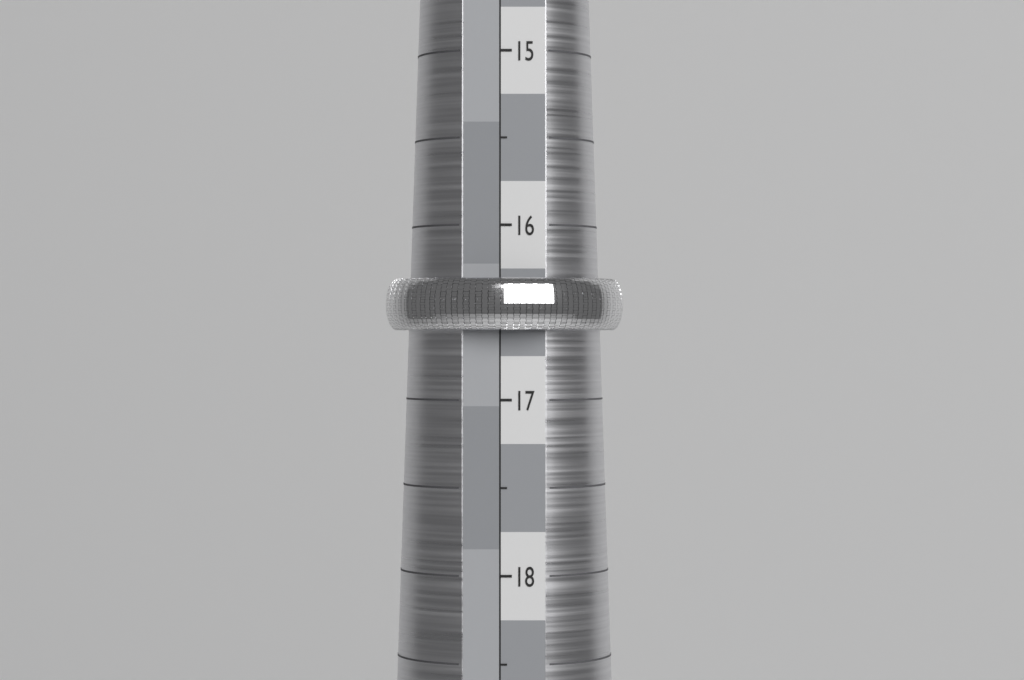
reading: 16.6 (no unit)
